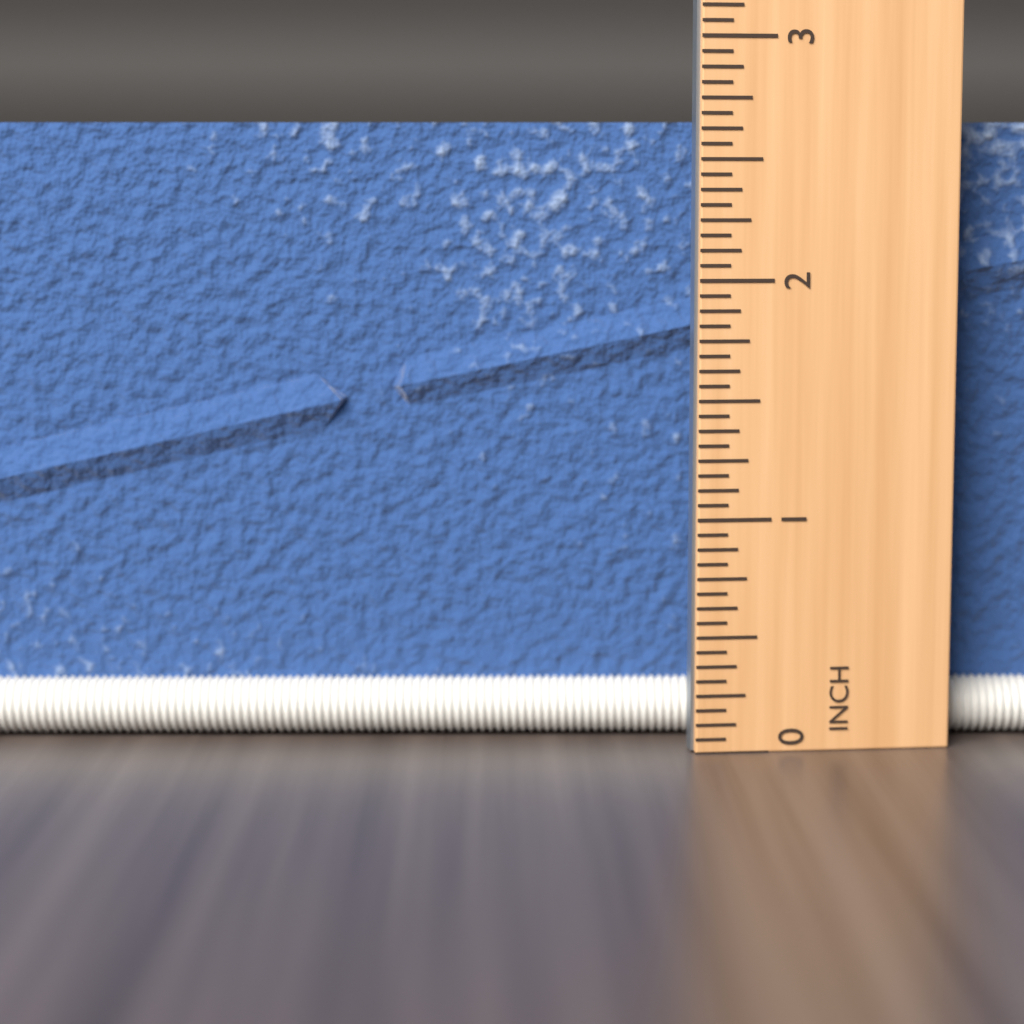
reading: 2.6875 in
